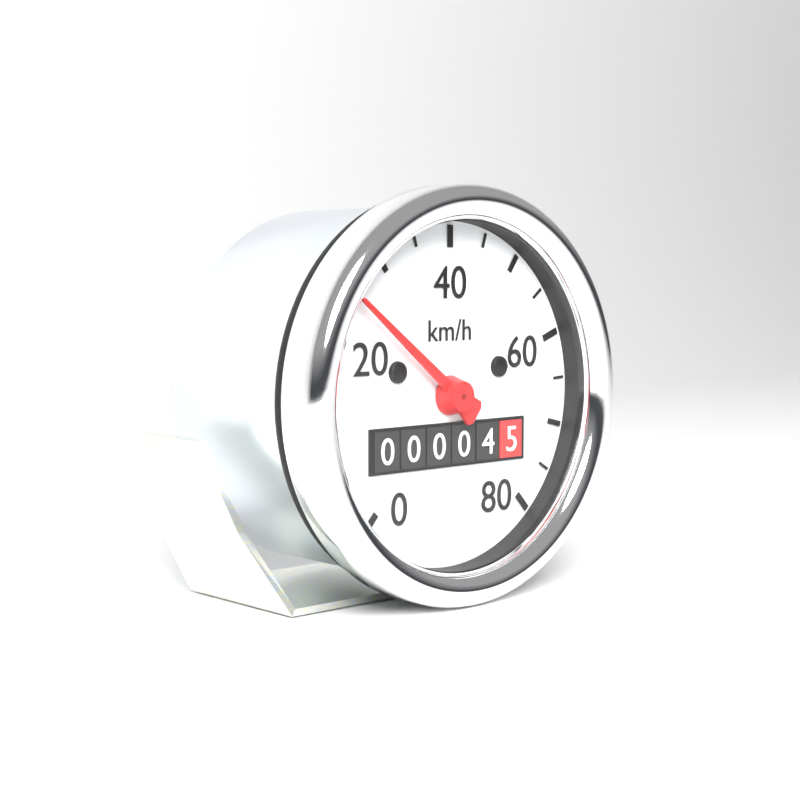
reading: 25 km/h
